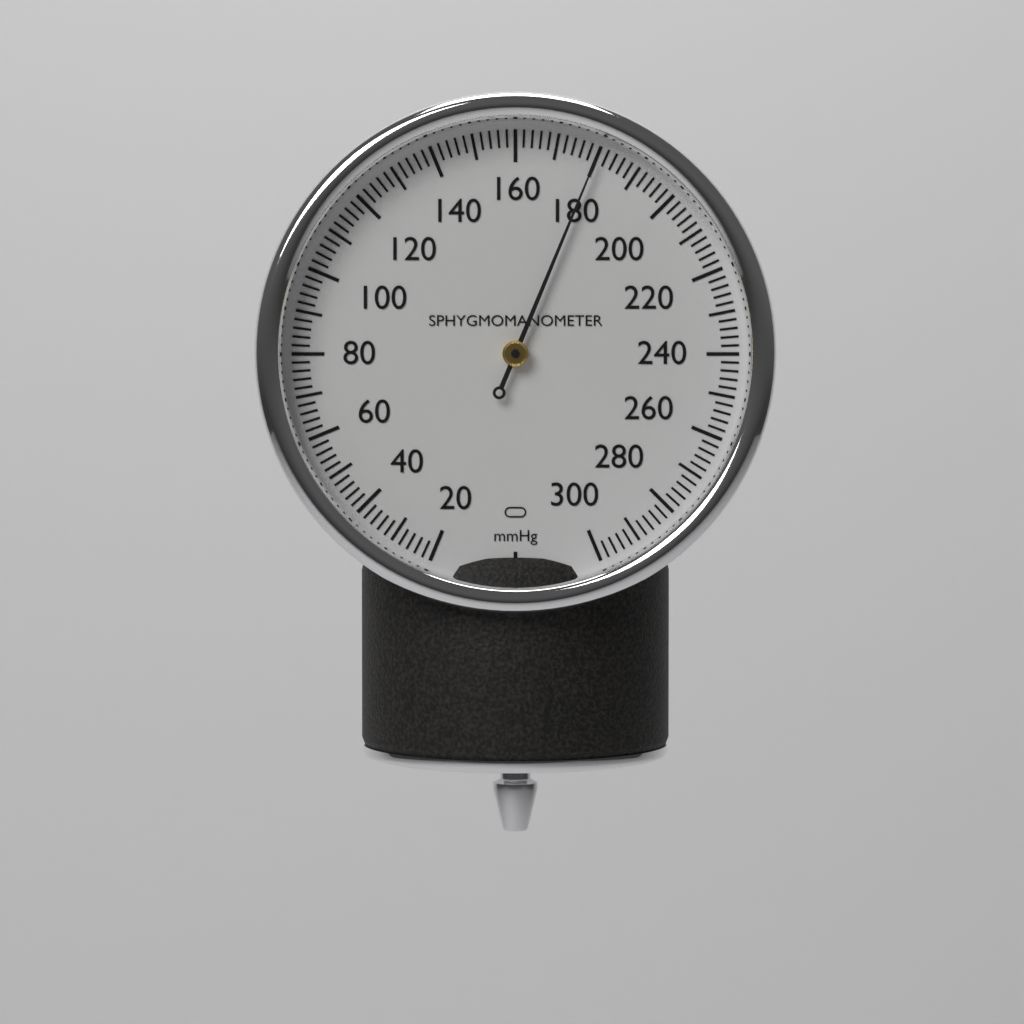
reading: 180 mmHg
